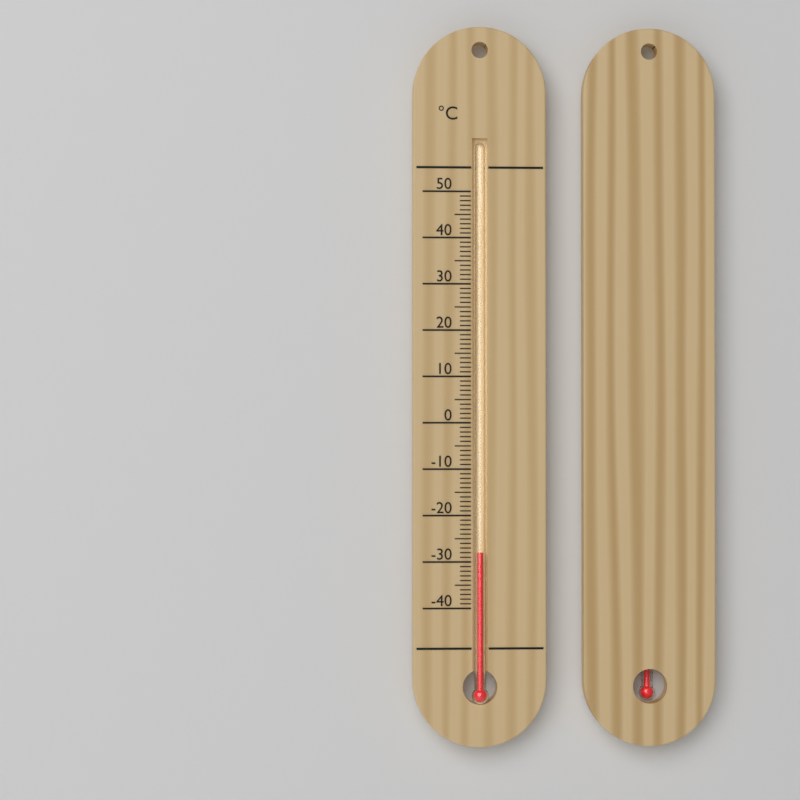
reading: -28 °C
